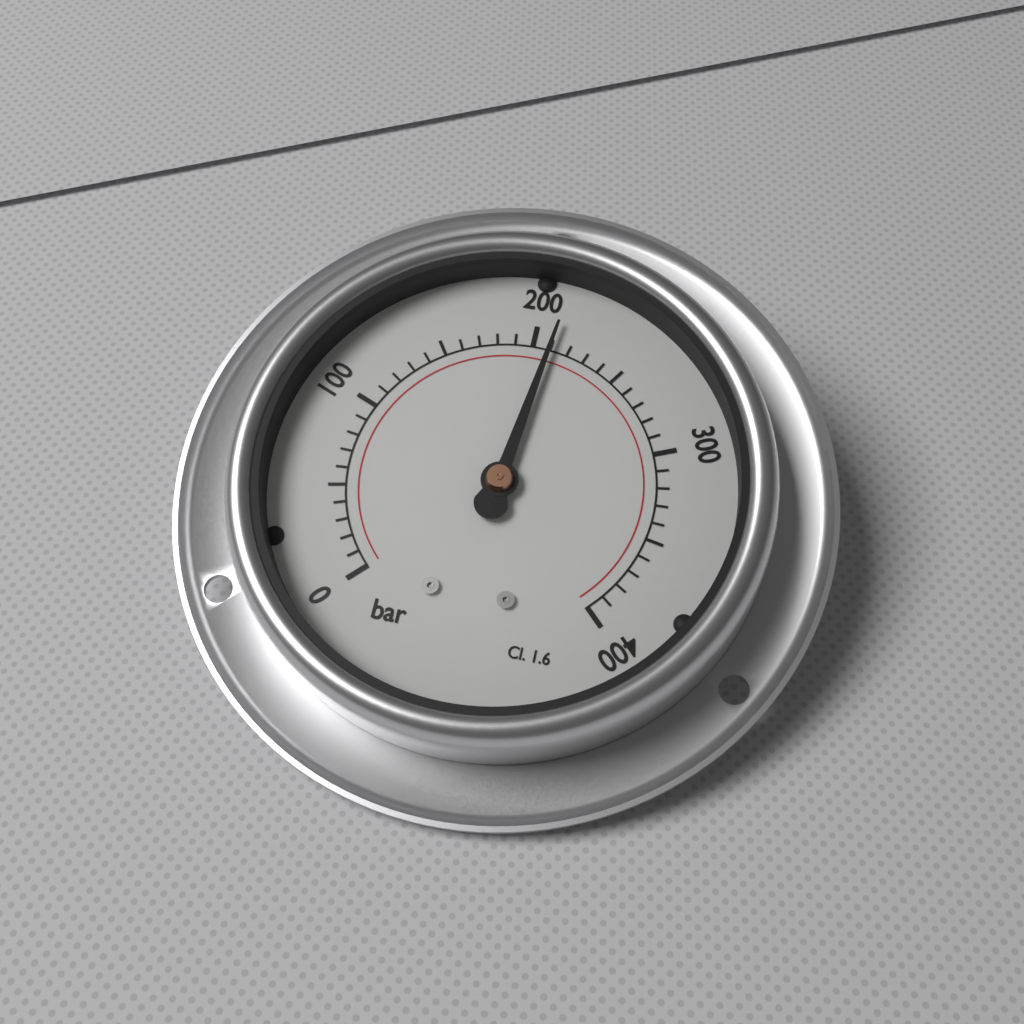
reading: 210 bar
